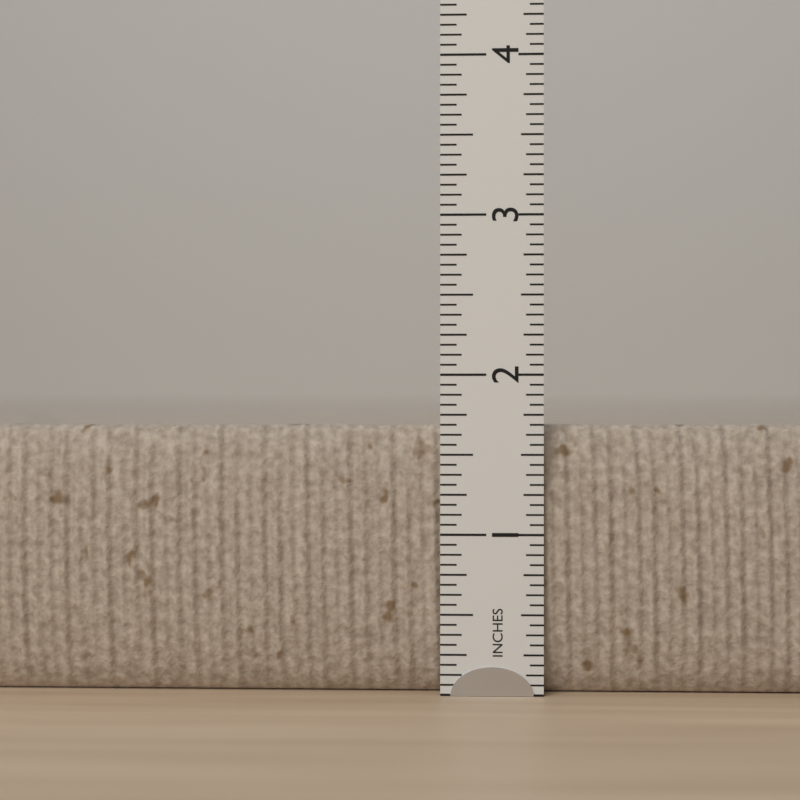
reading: 1.6875 in
